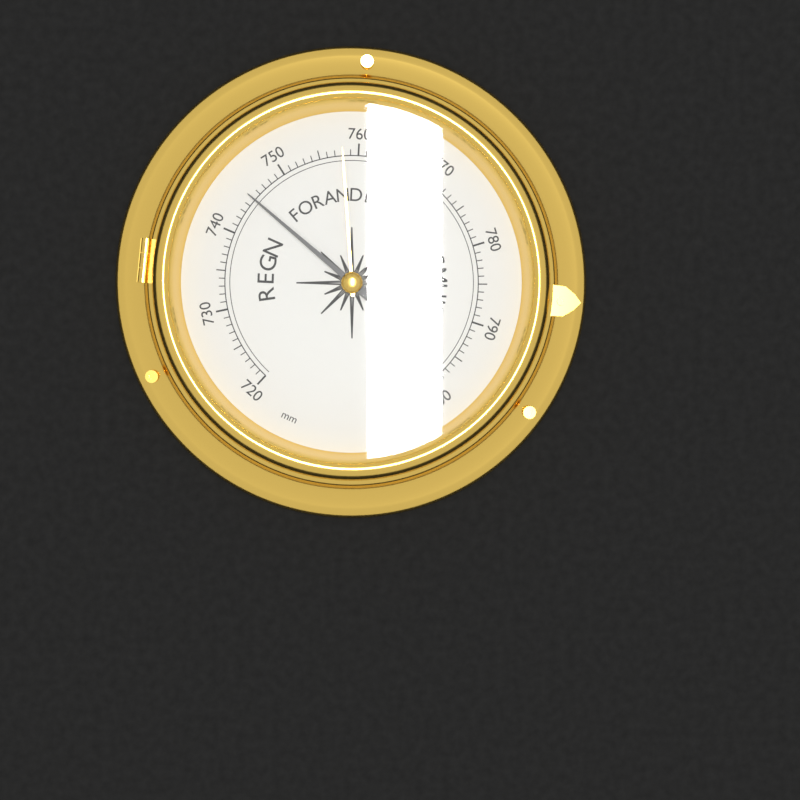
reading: 745 mm
